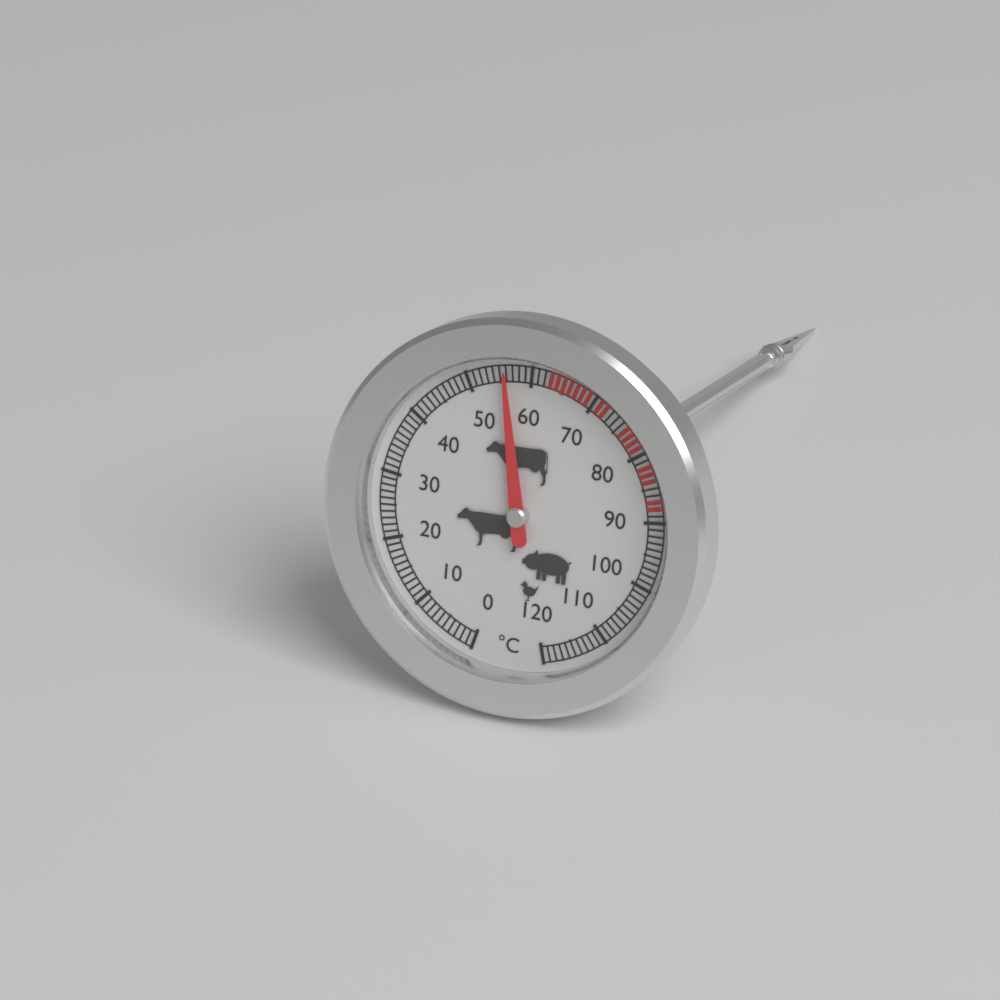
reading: 56 °C
